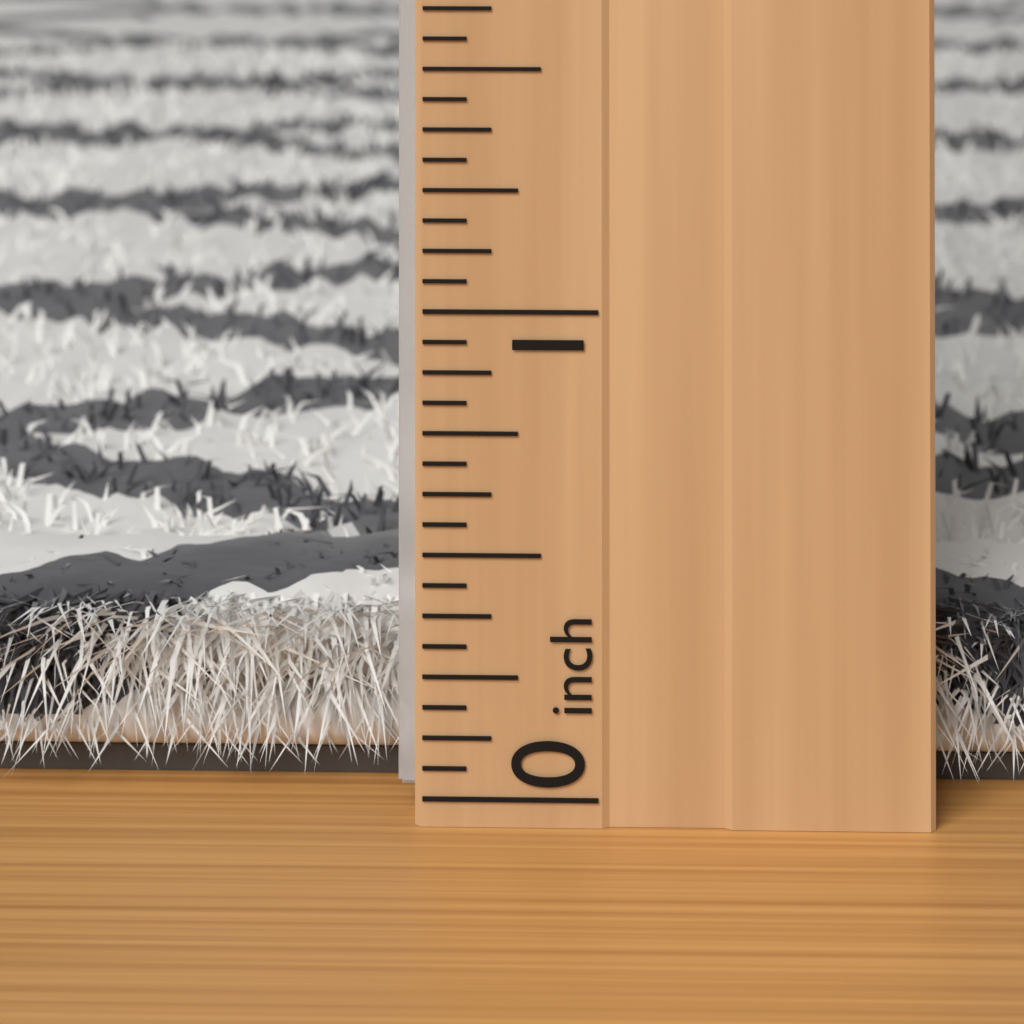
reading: 0.3125 inch
